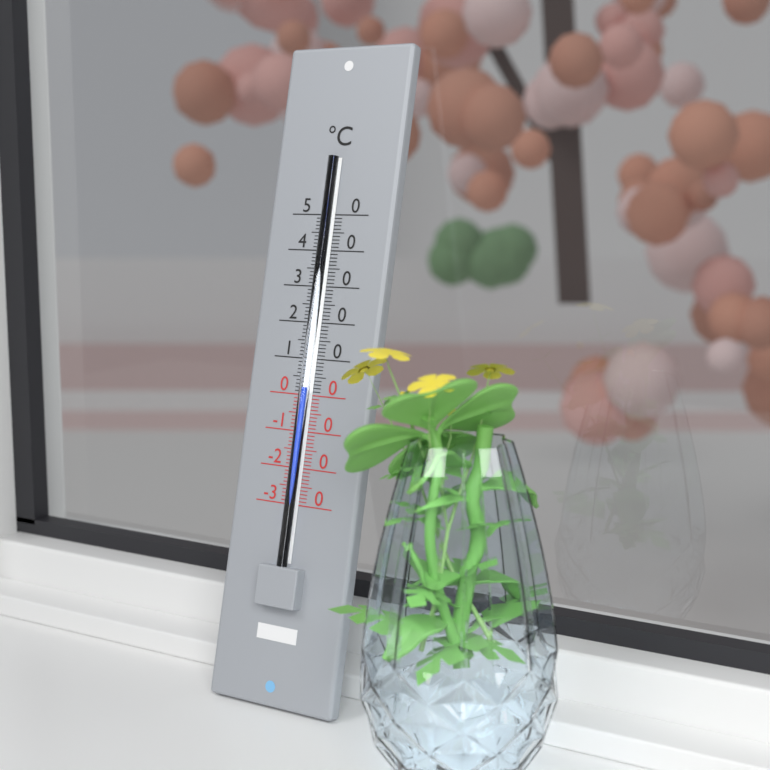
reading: 2 °C
